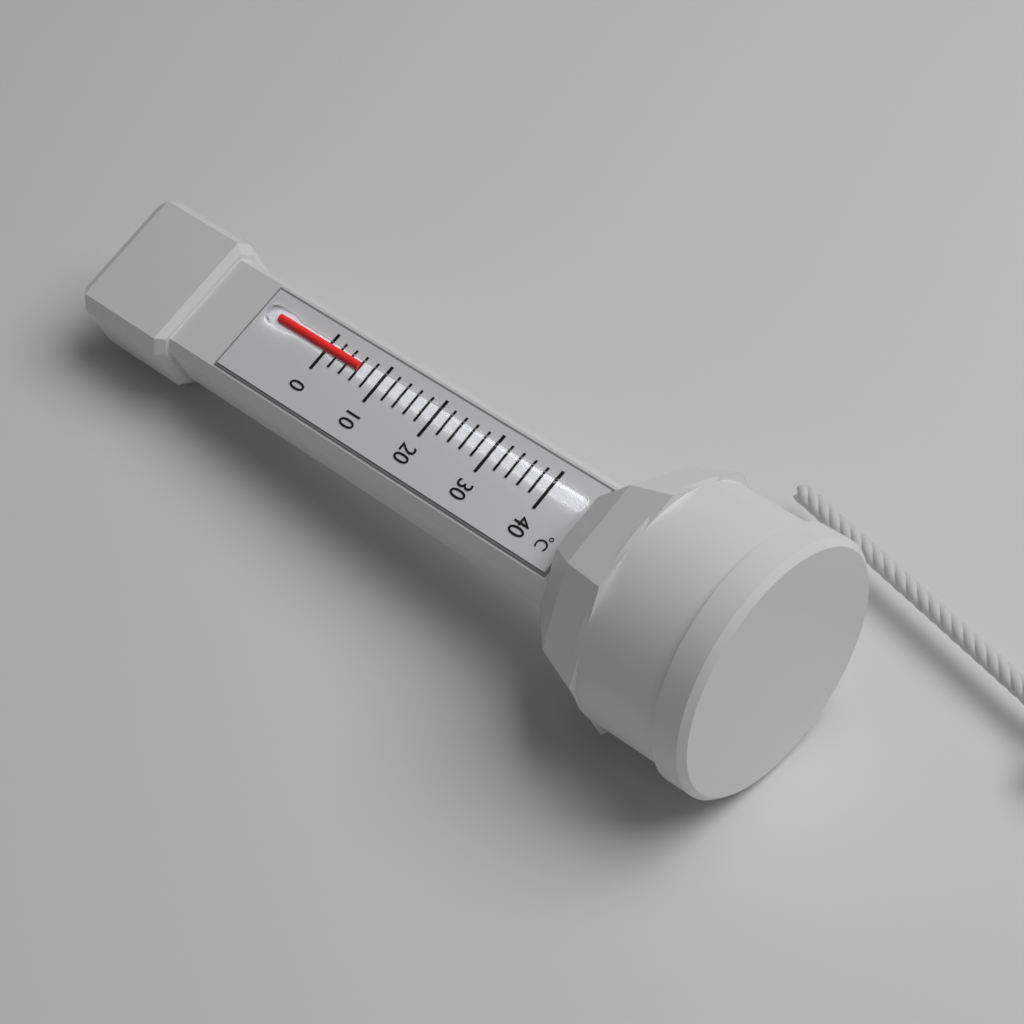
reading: 6 °C
